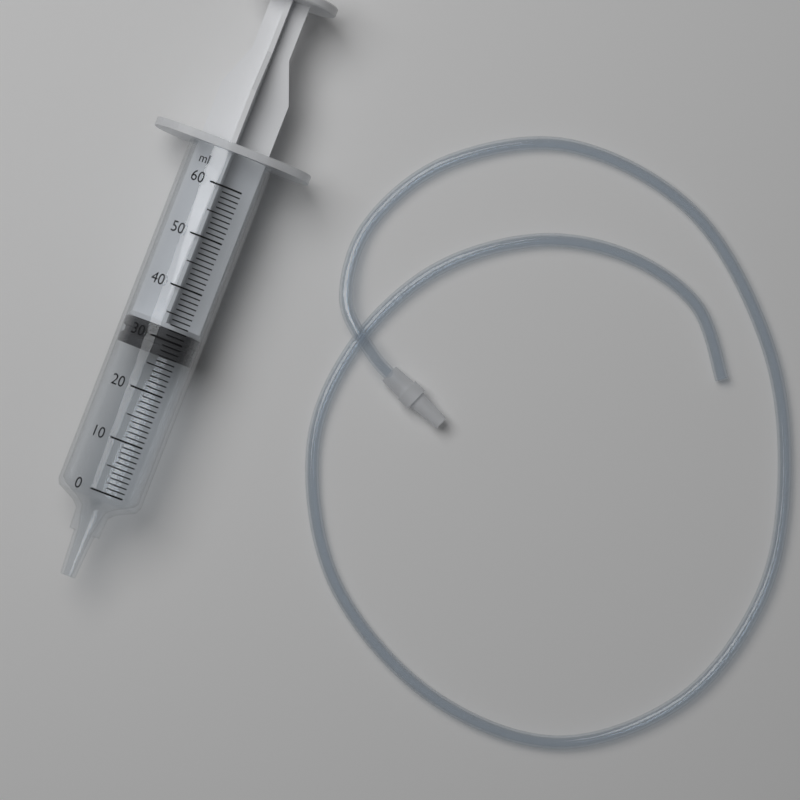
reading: 27 ml
